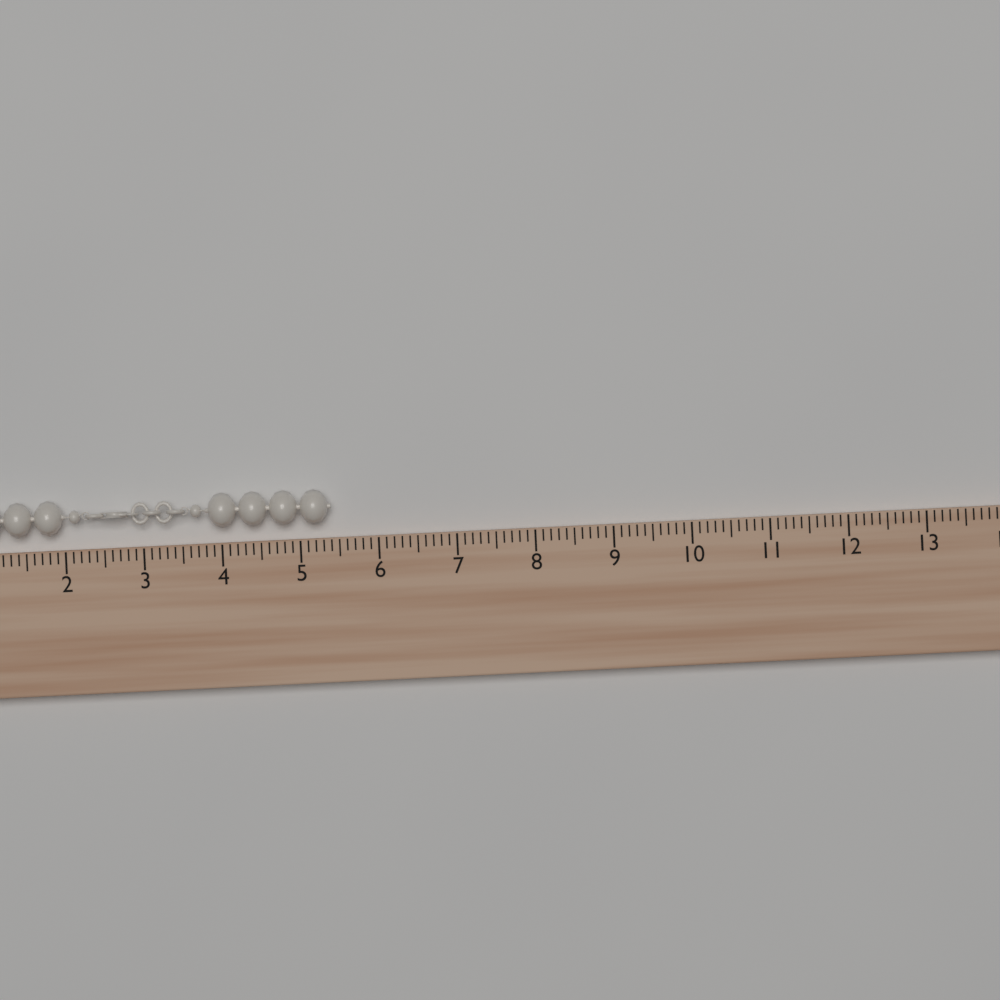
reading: 5.4 (no unit)
